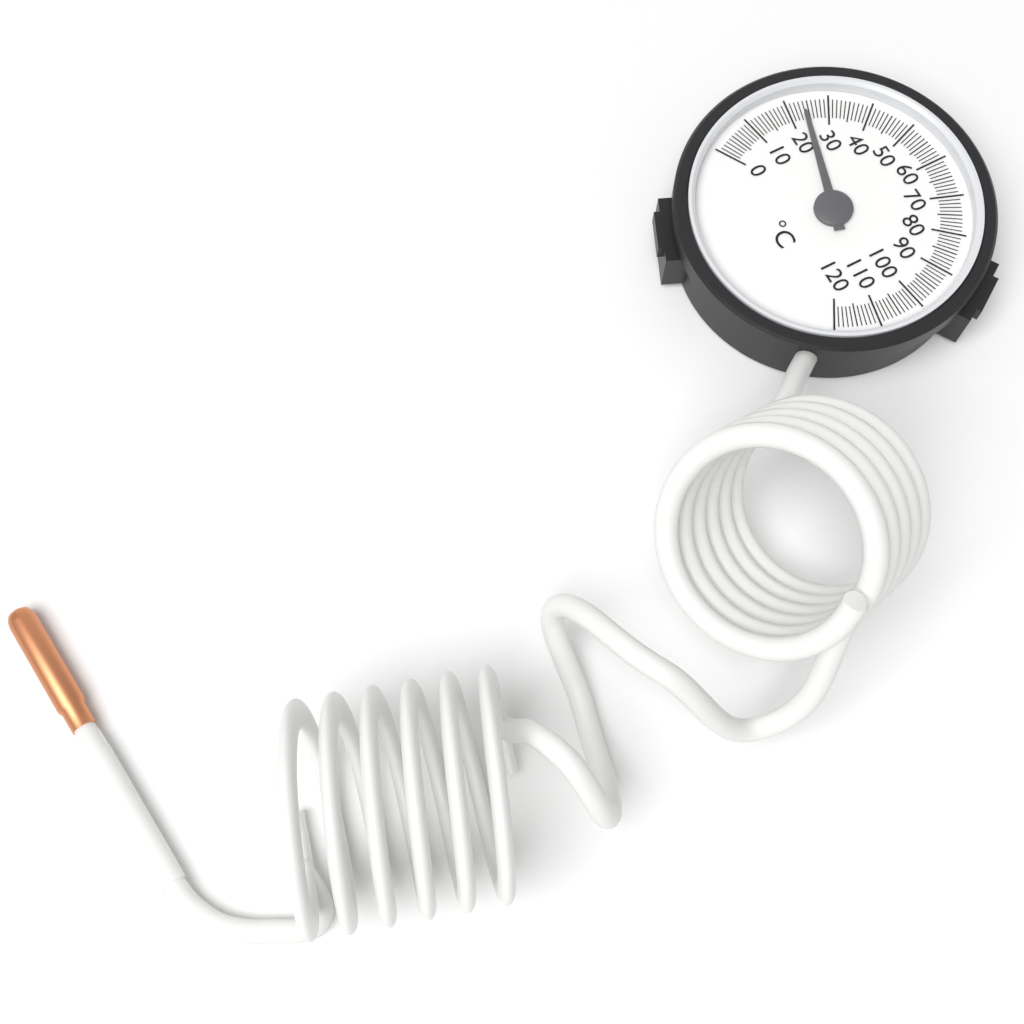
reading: 24 °C
